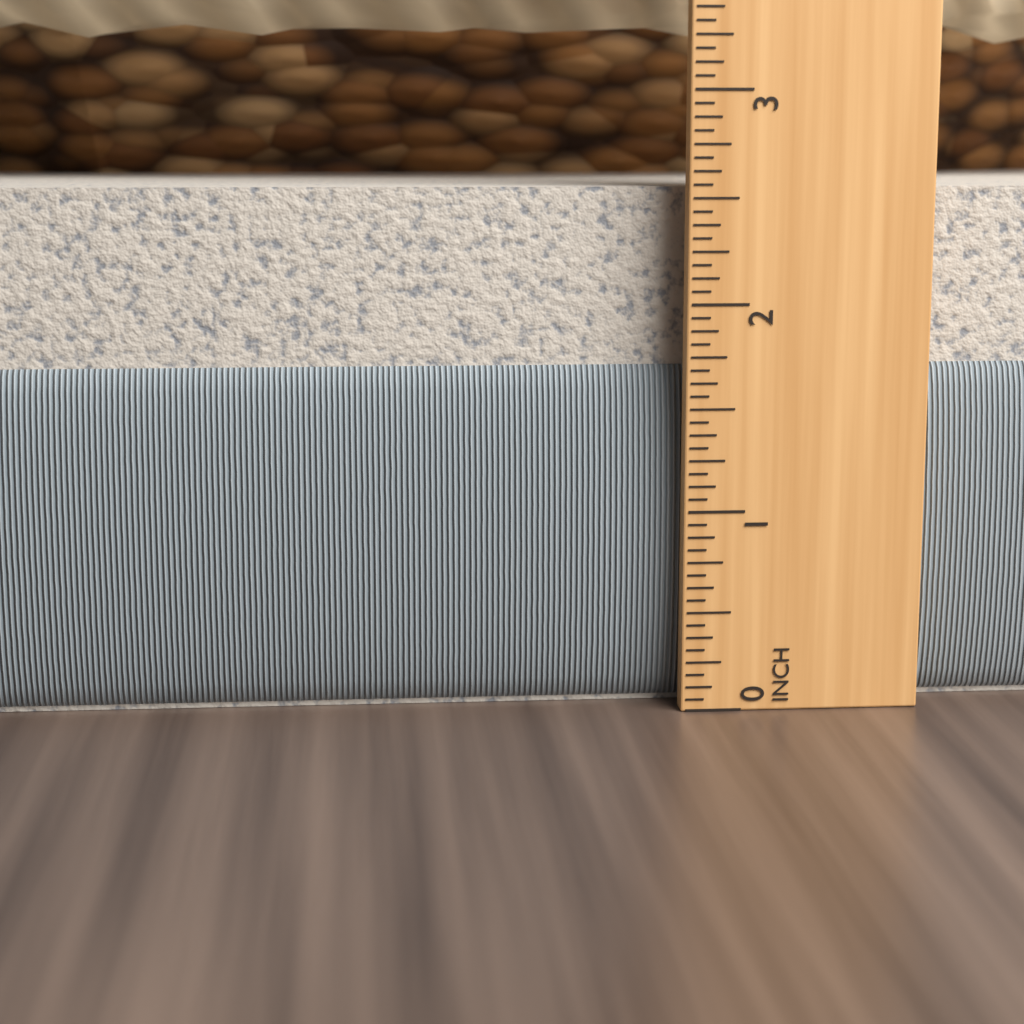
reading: 2.5625 in
